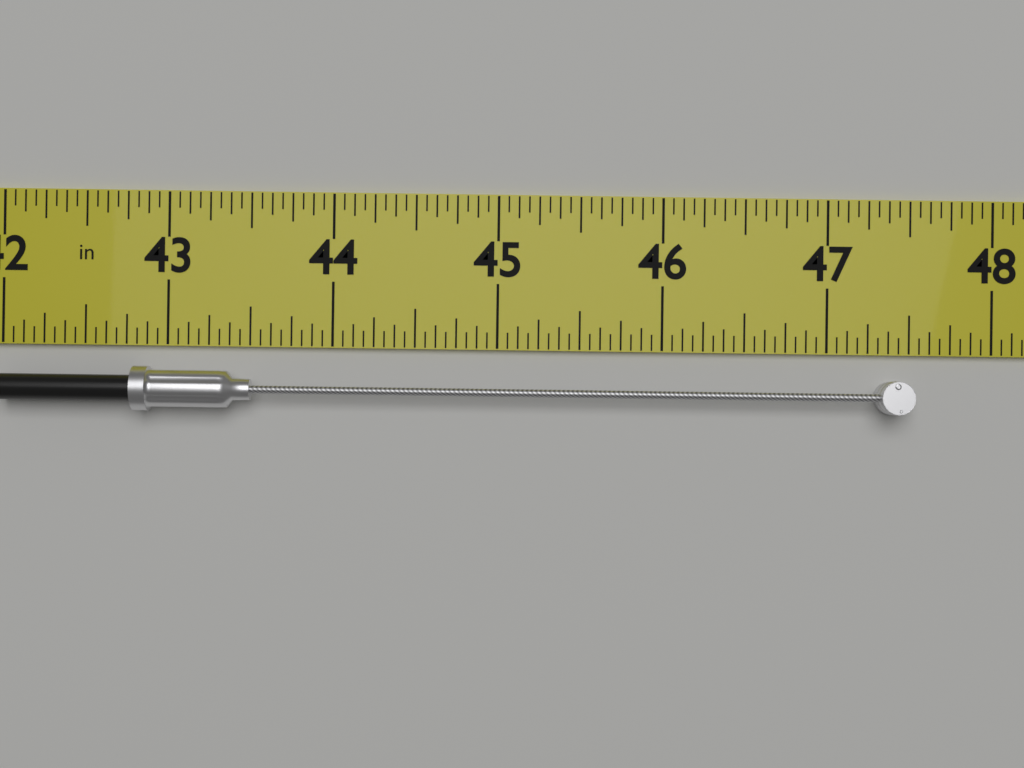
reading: 47.5000 in
